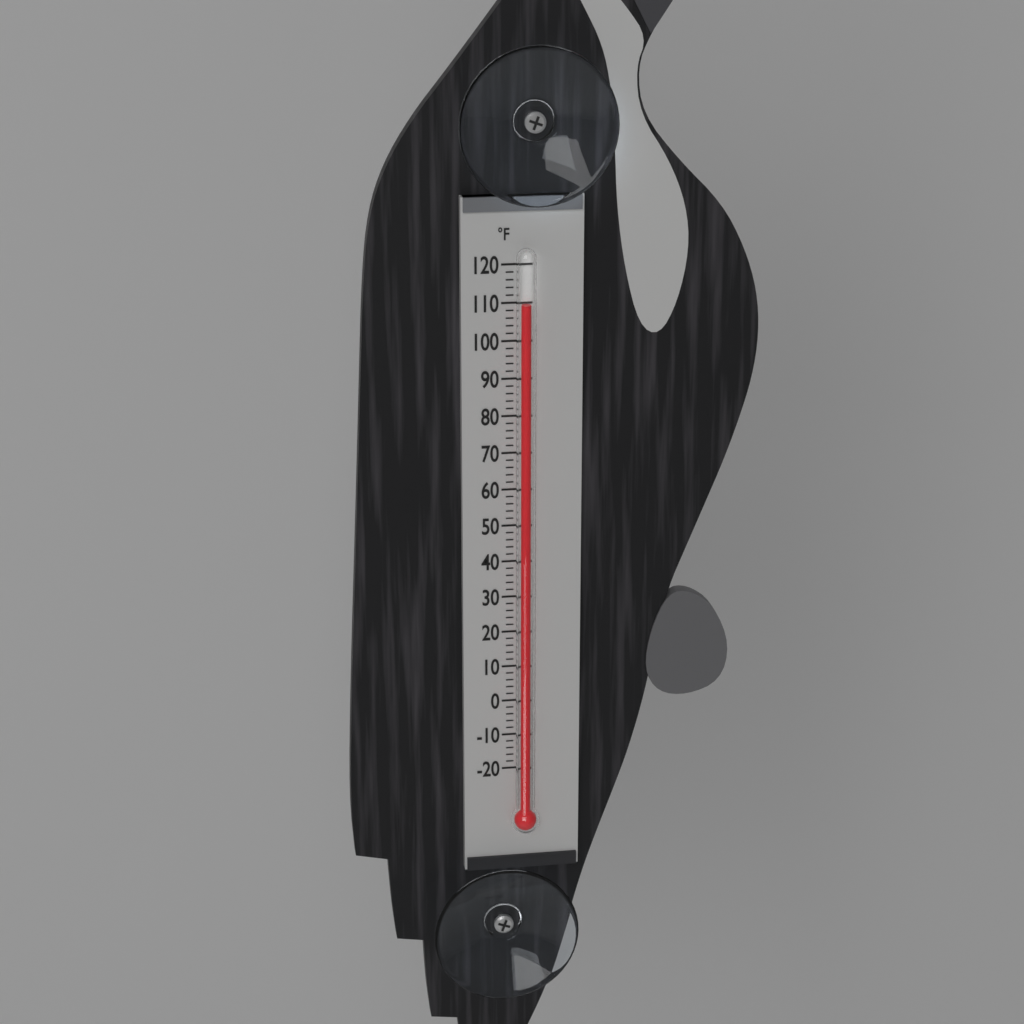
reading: 110 °F
